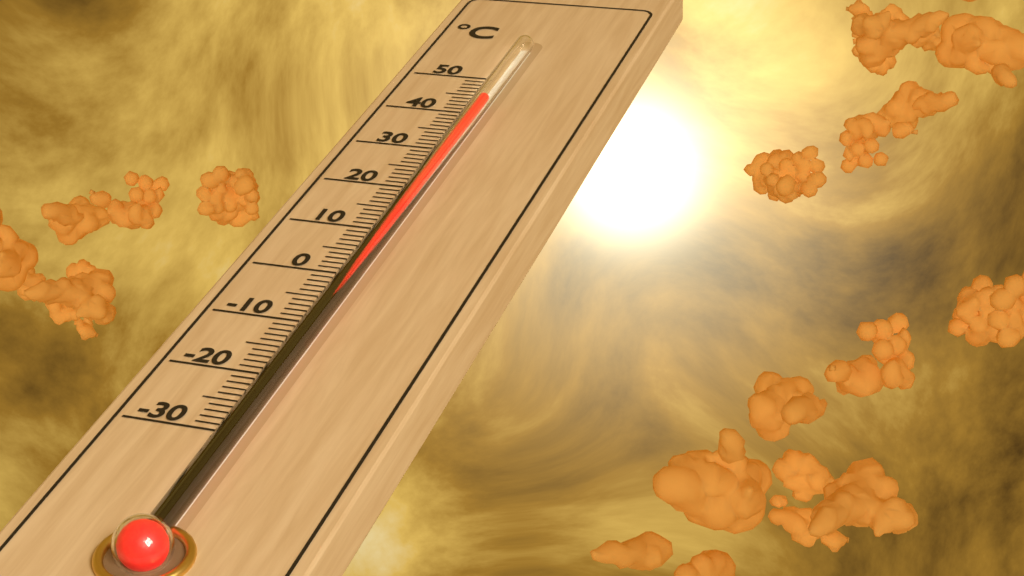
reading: 42 °C
